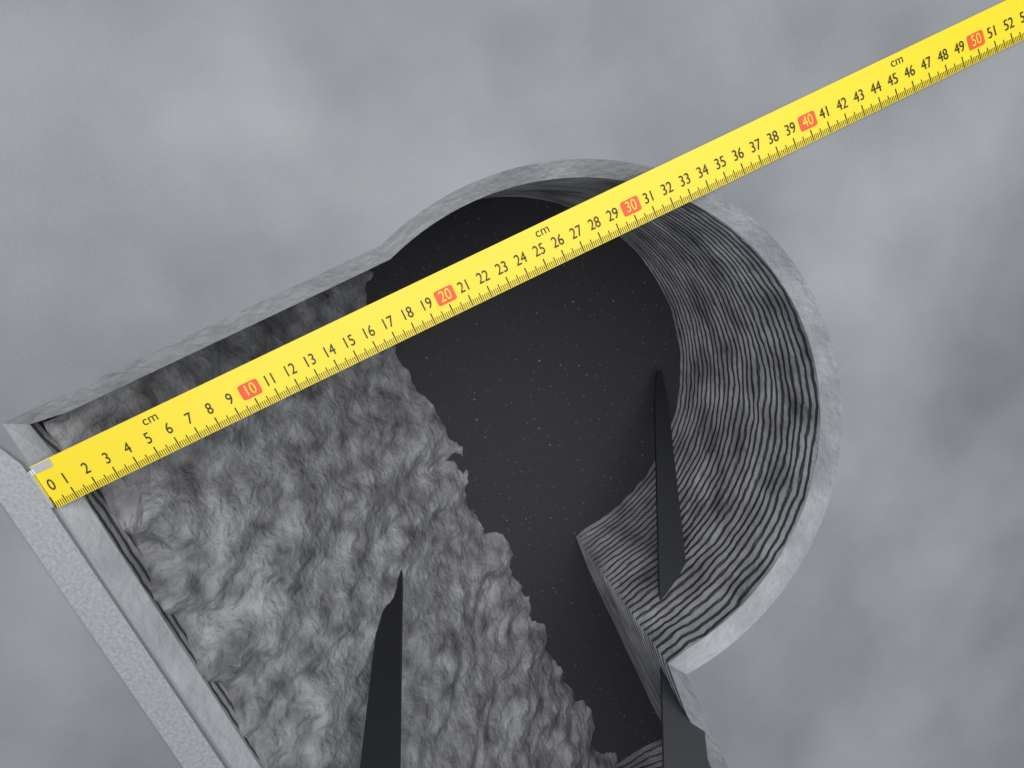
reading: 34.0 cm
